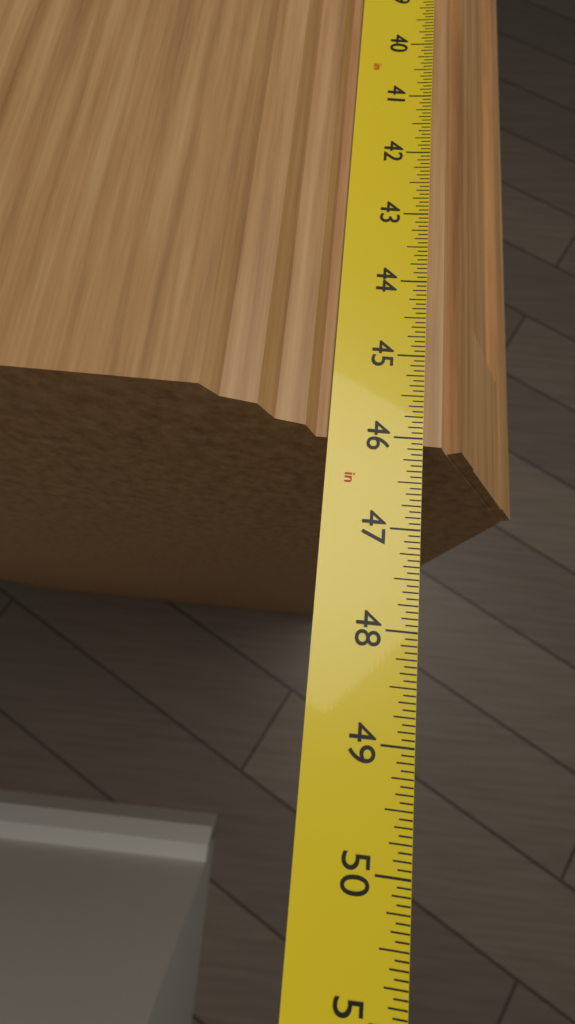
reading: 46.0625 in
